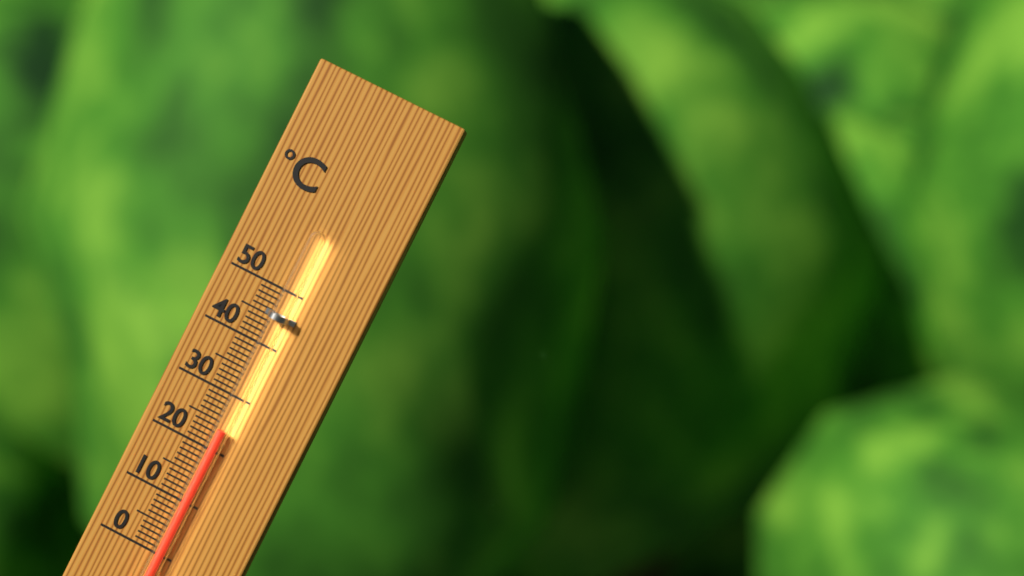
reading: 24 °C
